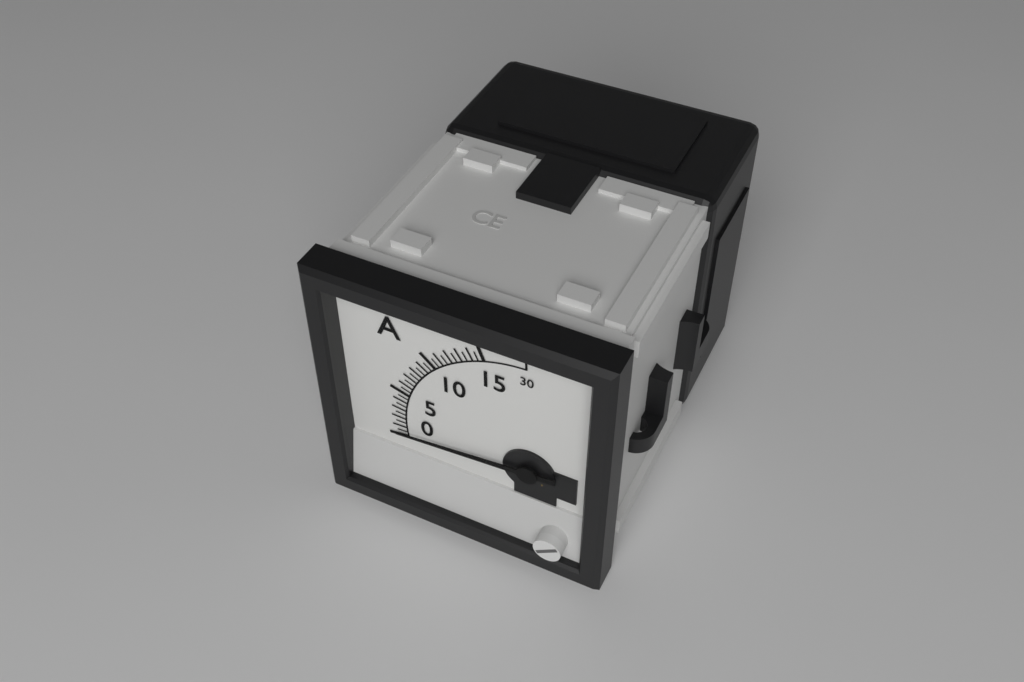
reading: 0.5 A
